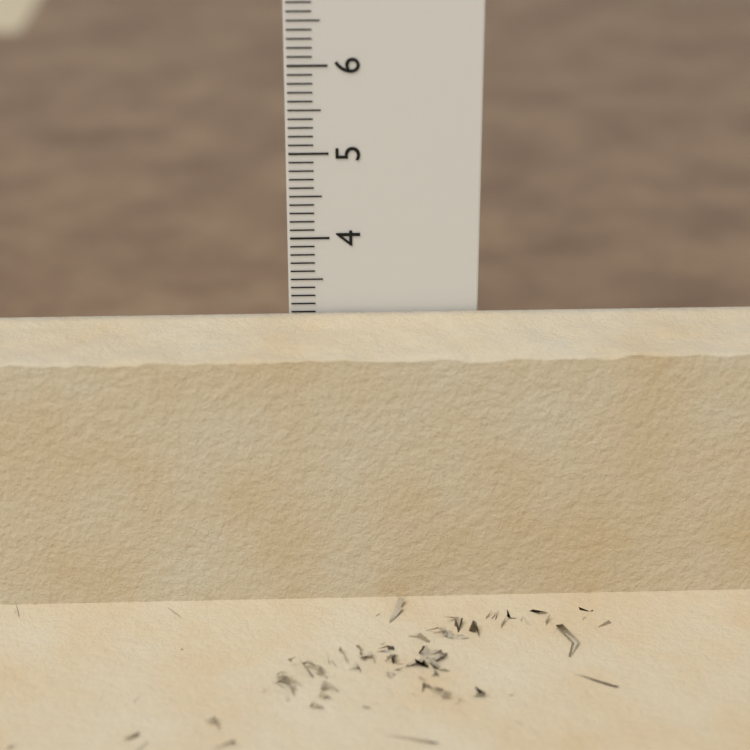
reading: 3.1 cm
